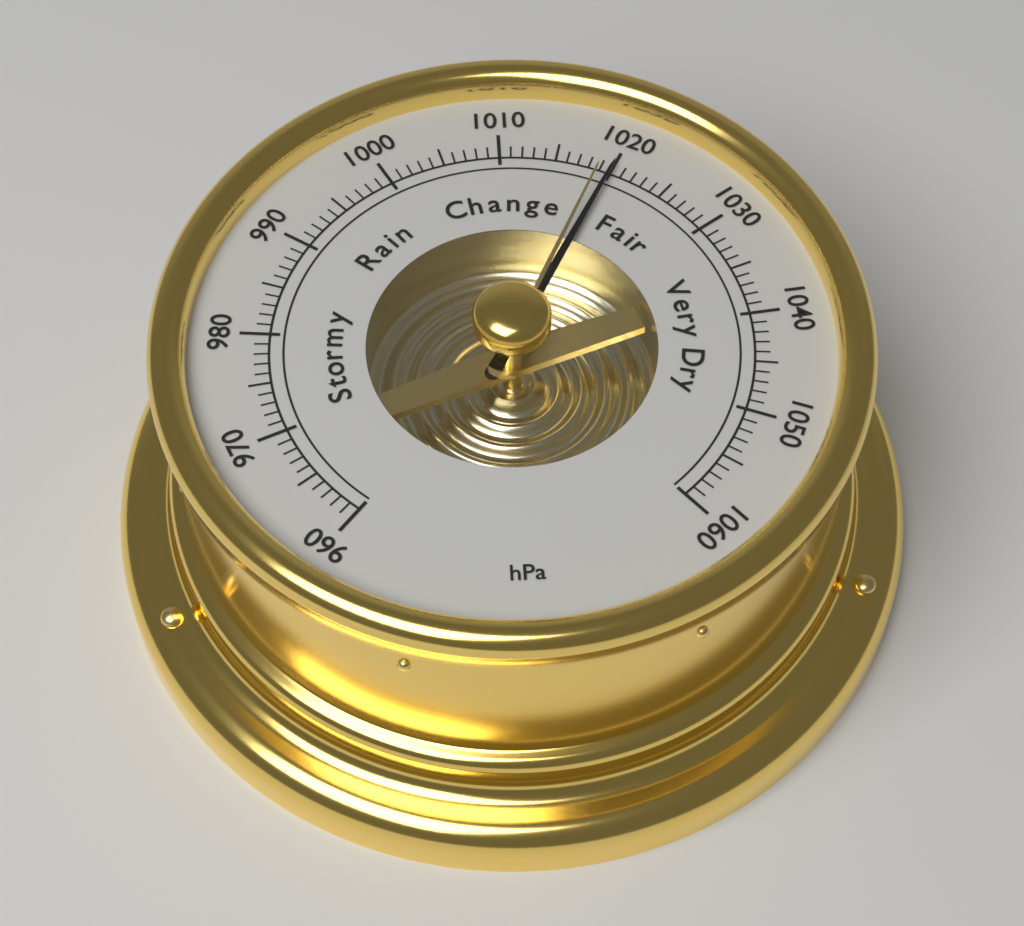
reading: 1020 hPa
